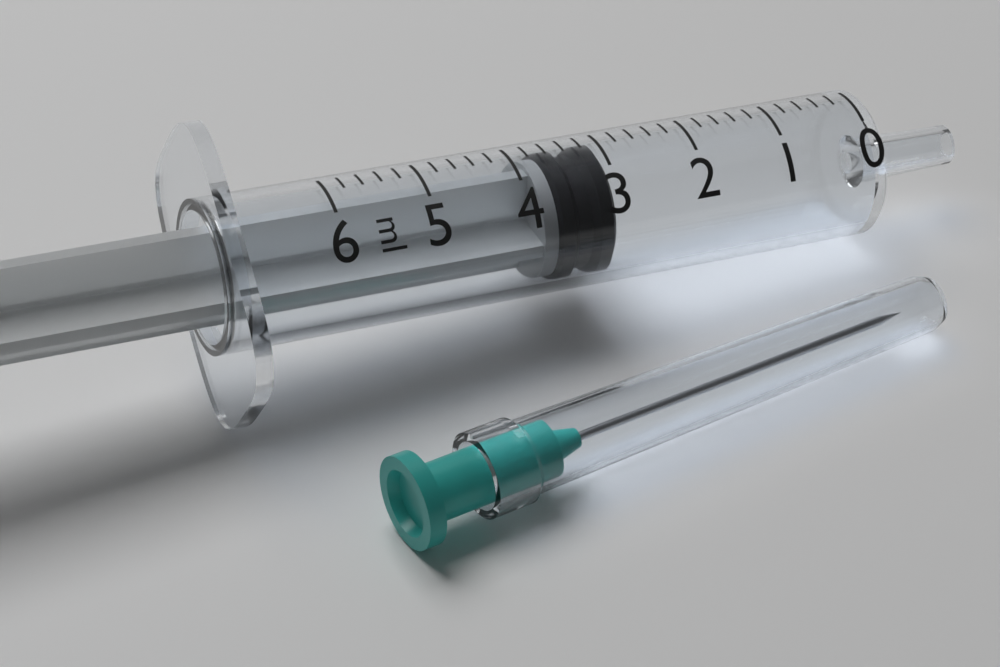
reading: 3.0 ml
